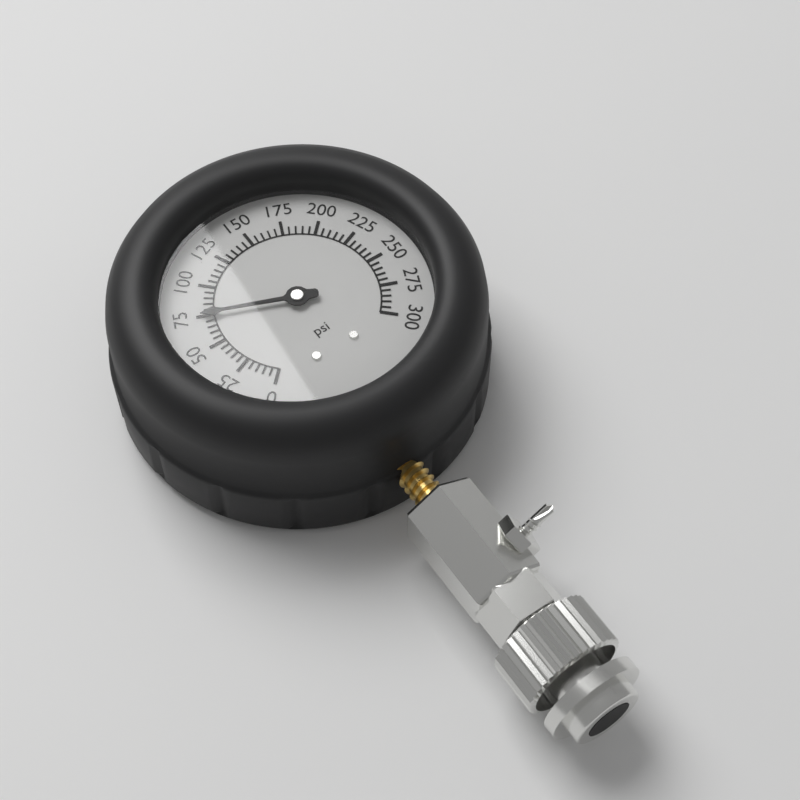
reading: 75 psi
